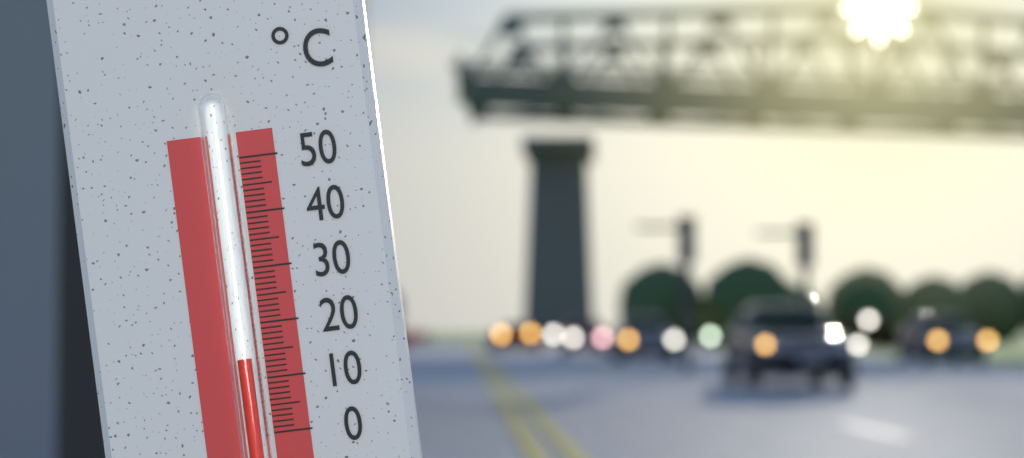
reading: 14 °C
